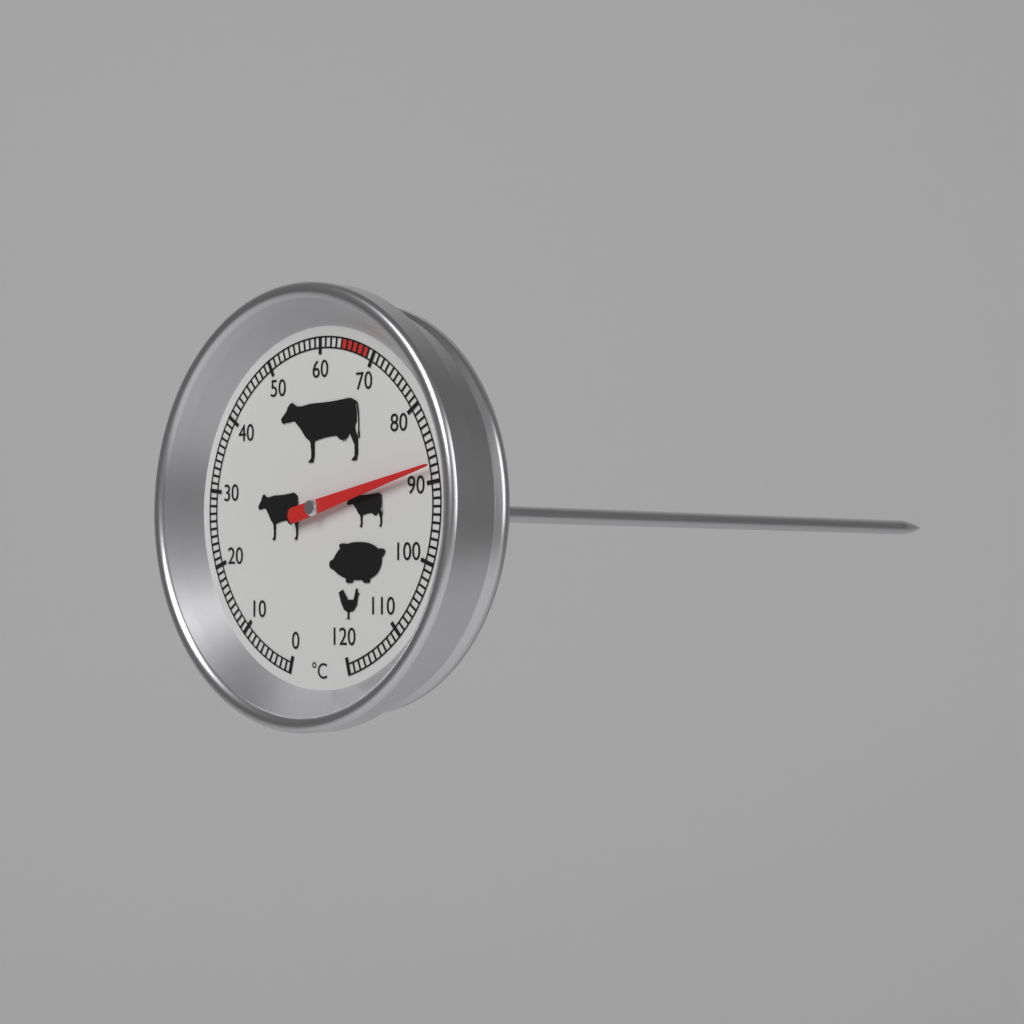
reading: 88 °C
